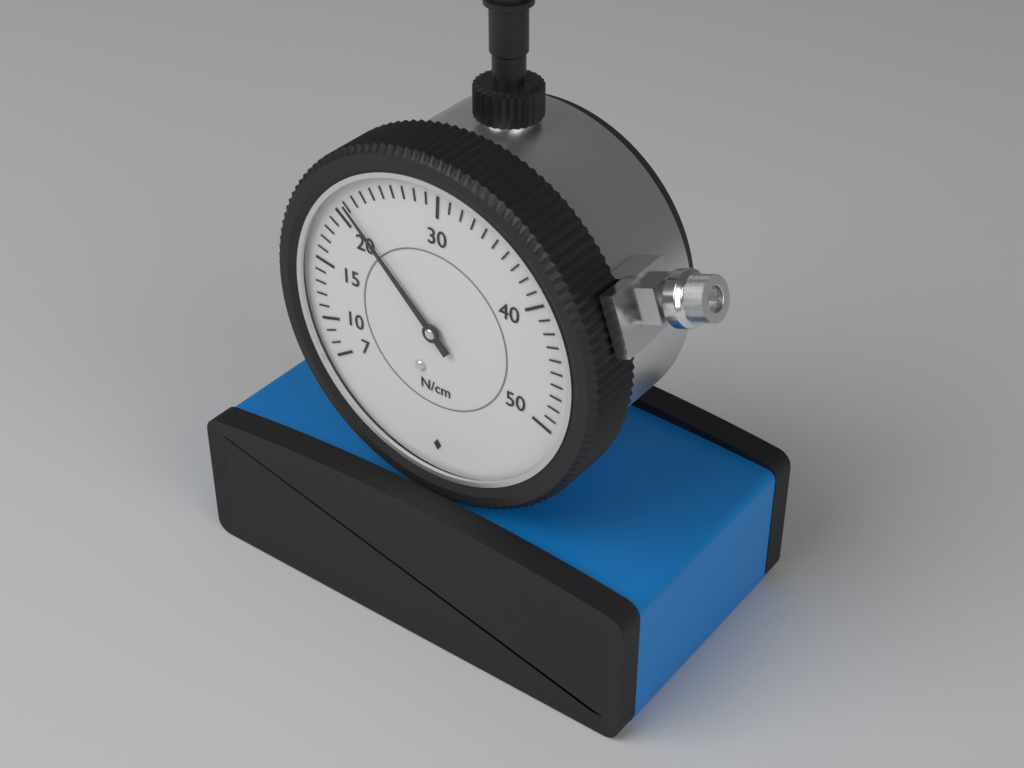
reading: 21 N/cm
